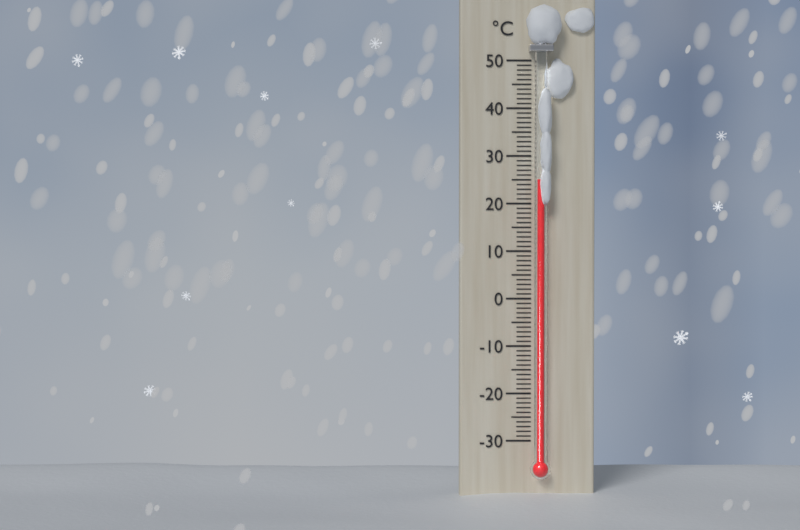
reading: 25 °C
